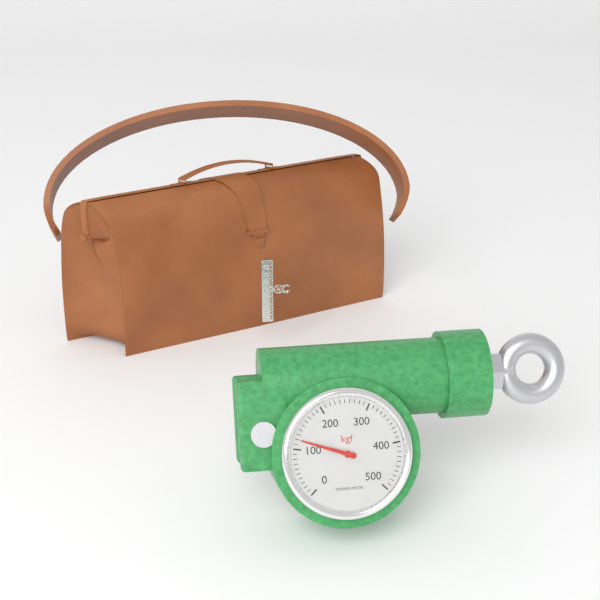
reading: 120 kgf
